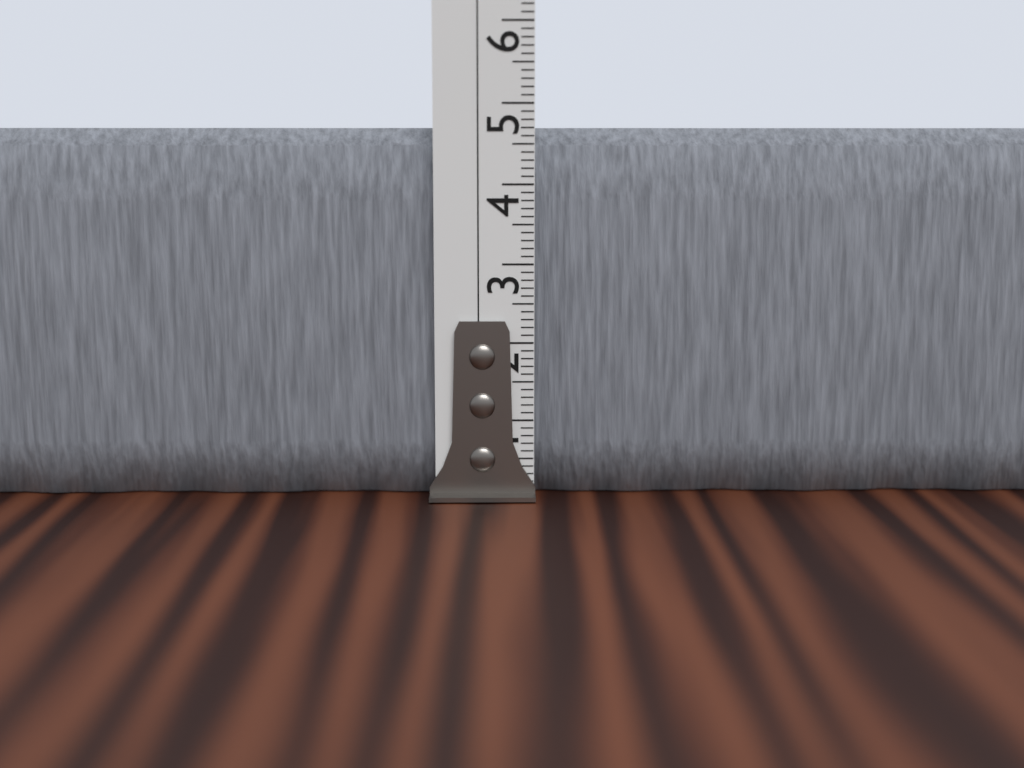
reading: 4.7 cm
